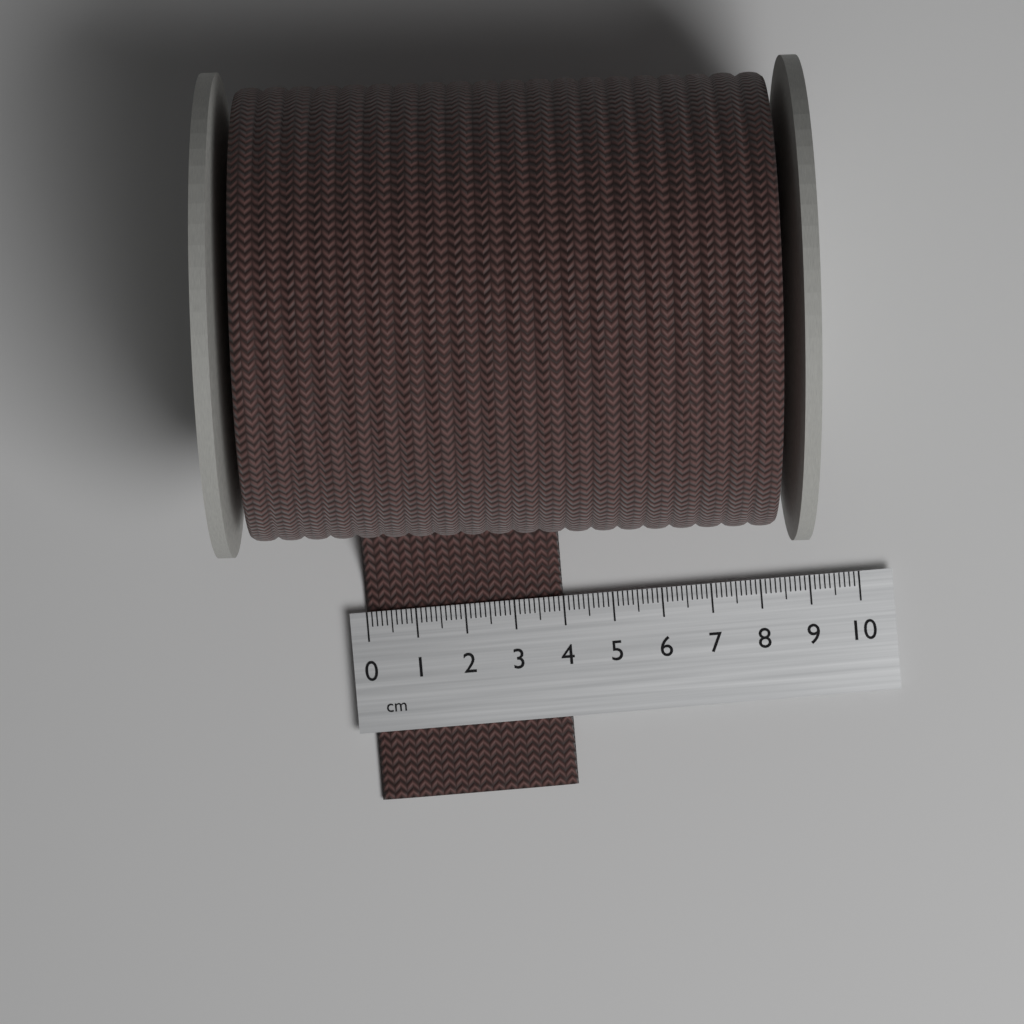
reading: 4.0 cm
